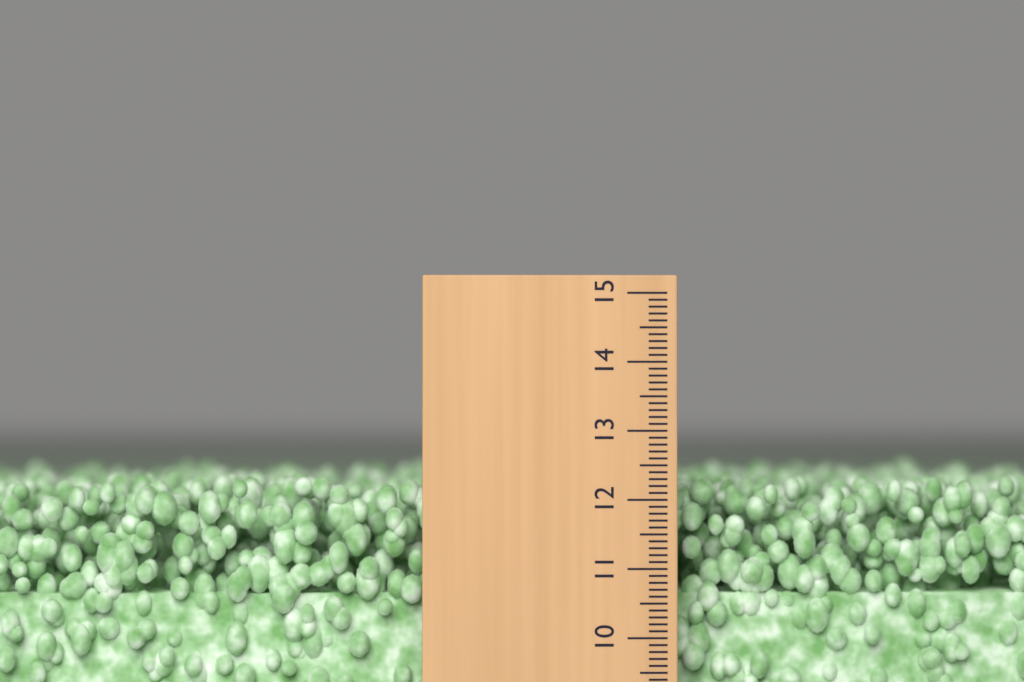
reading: 12.3 (no unit)
